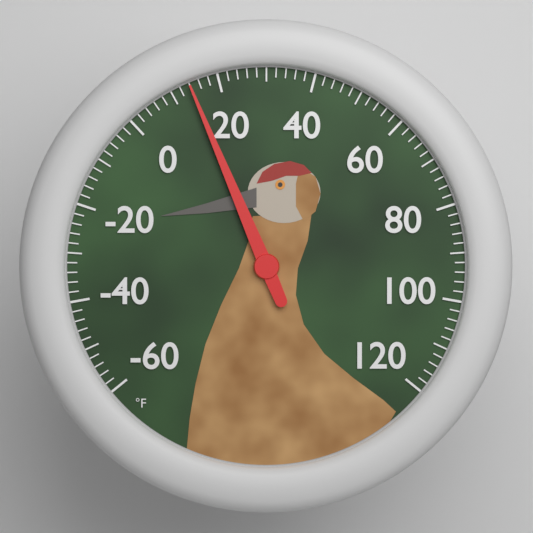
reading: 14 °F
